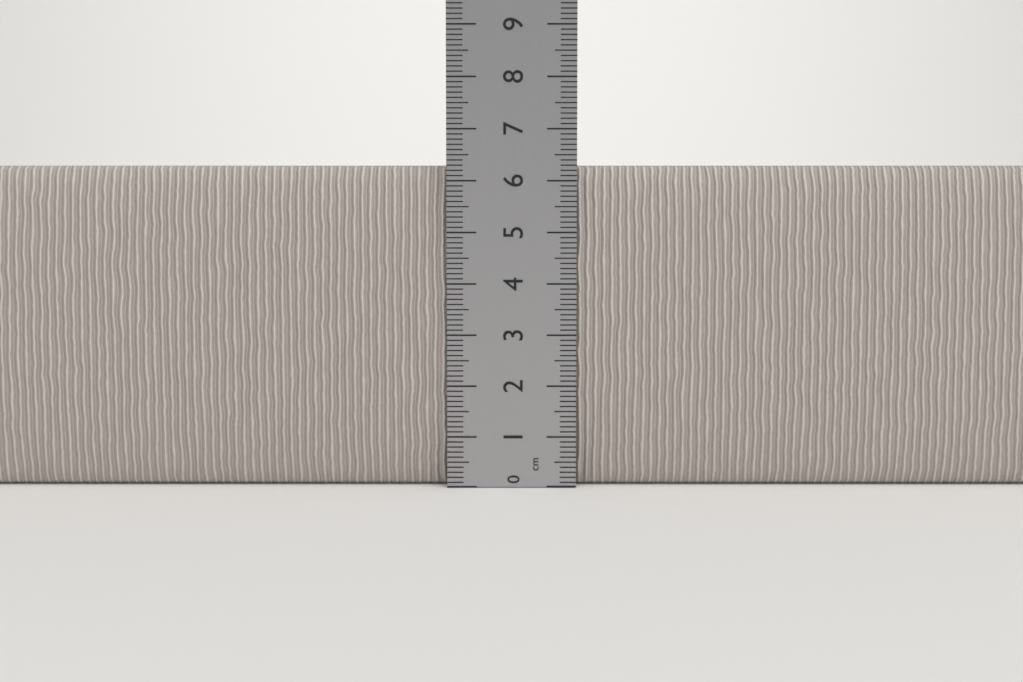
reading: 6.3 cm
